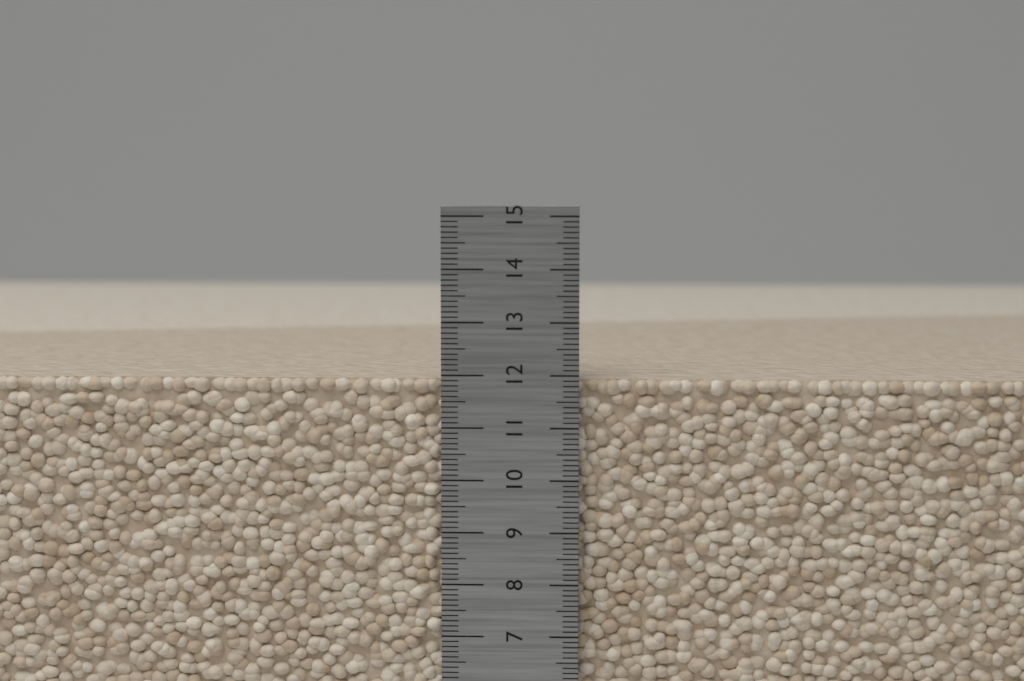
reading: 11.9 cm
